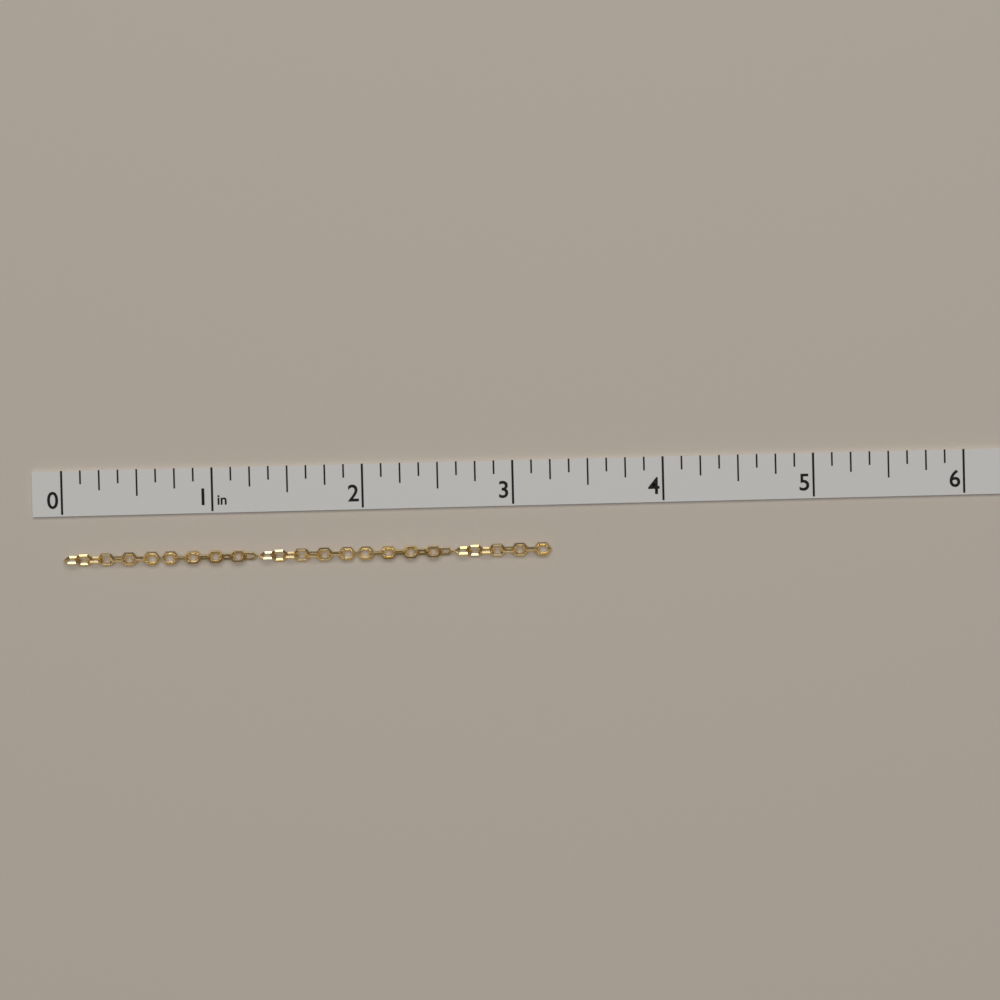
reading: 3.250 in
